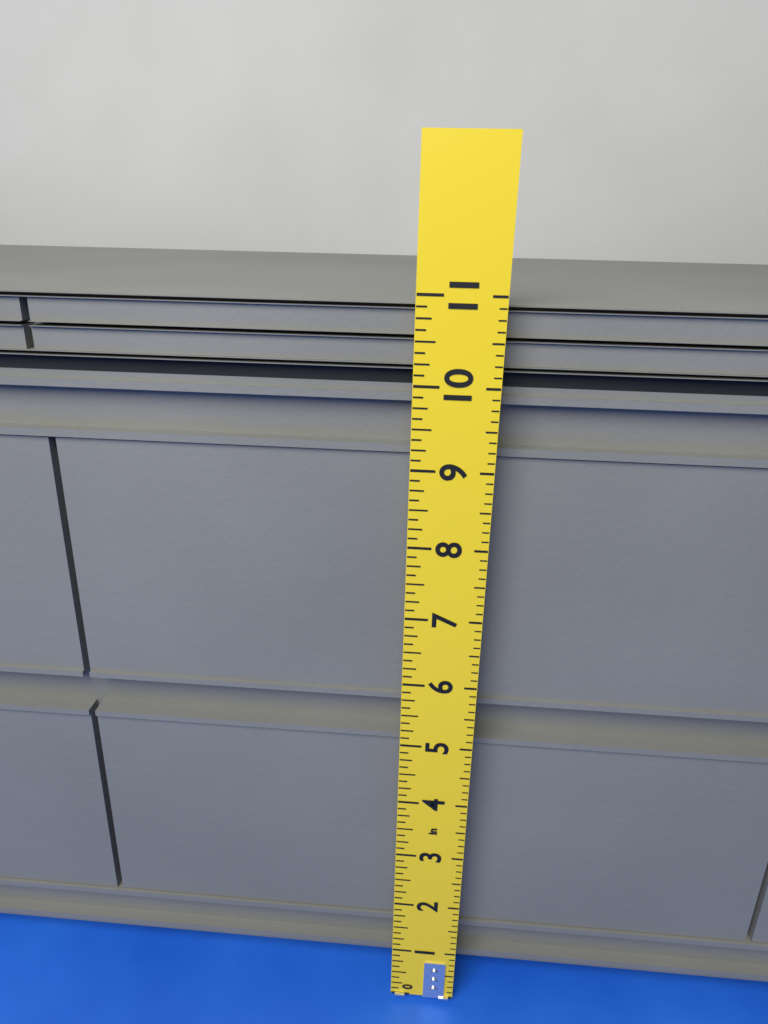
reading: 10.875 in
